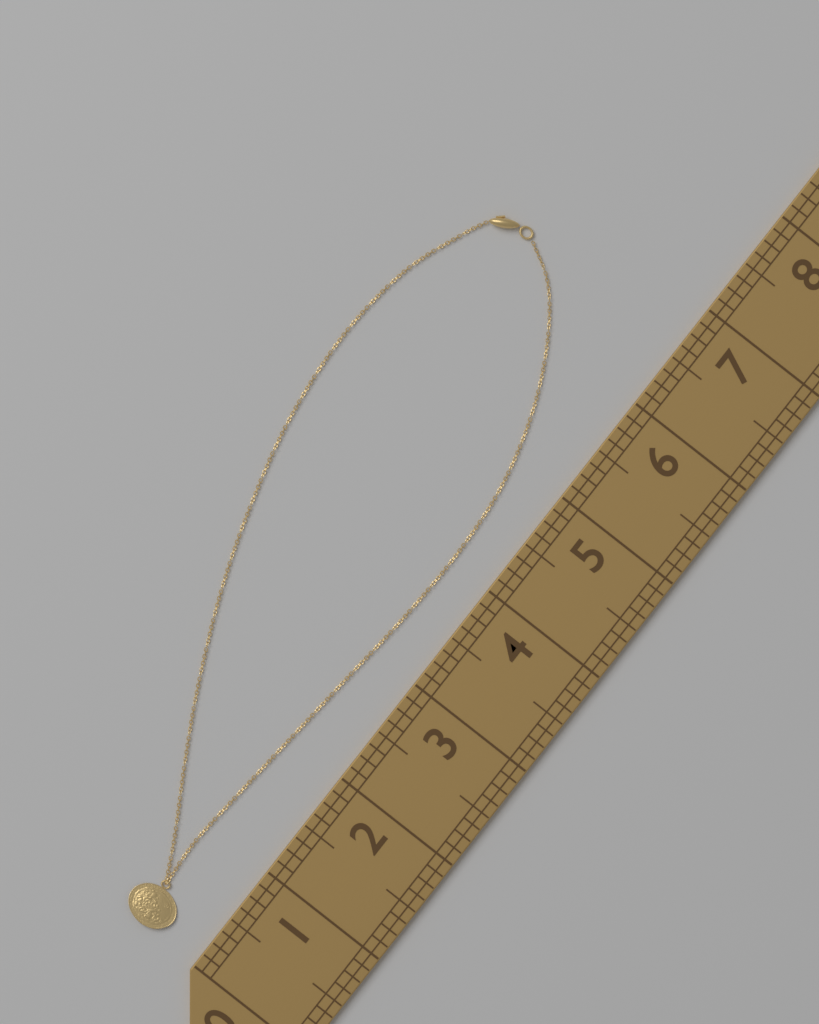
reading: 6.625 (no unit)
